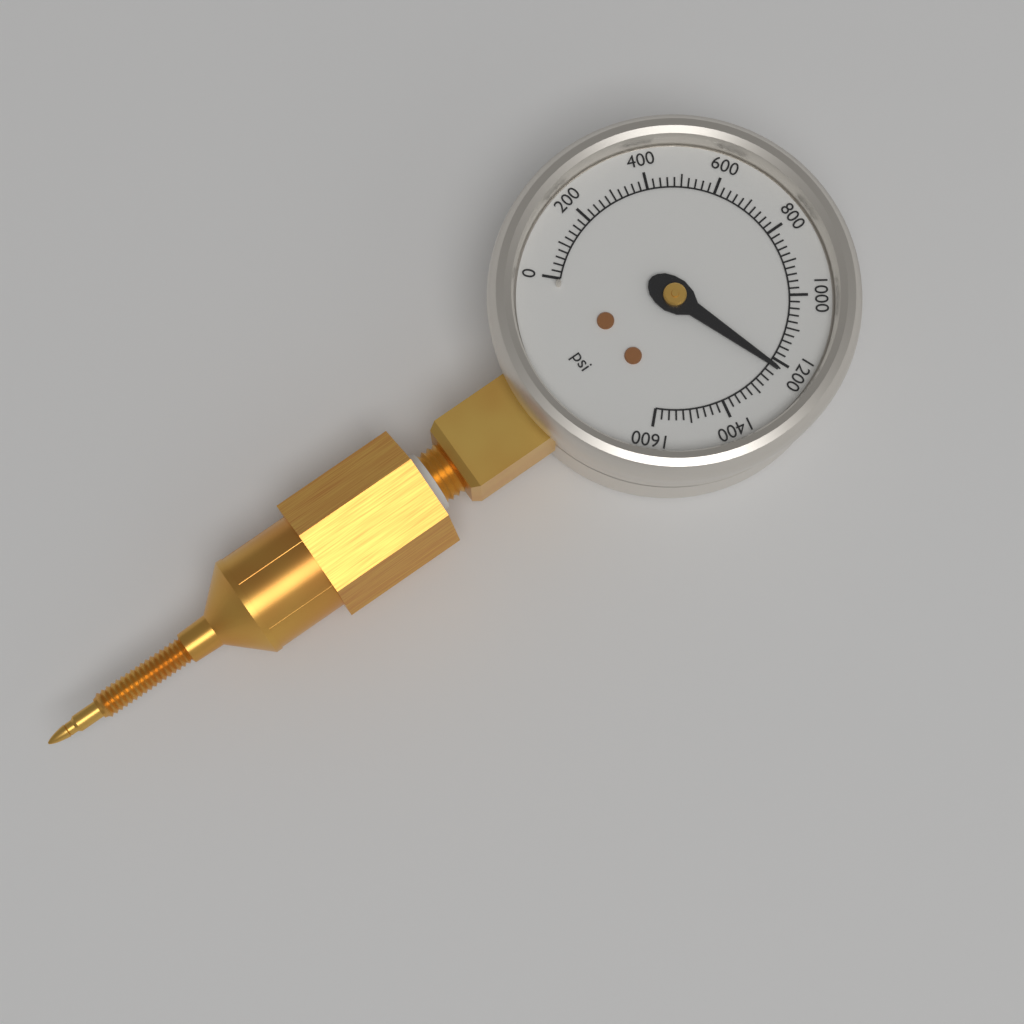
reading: 1220 psi
